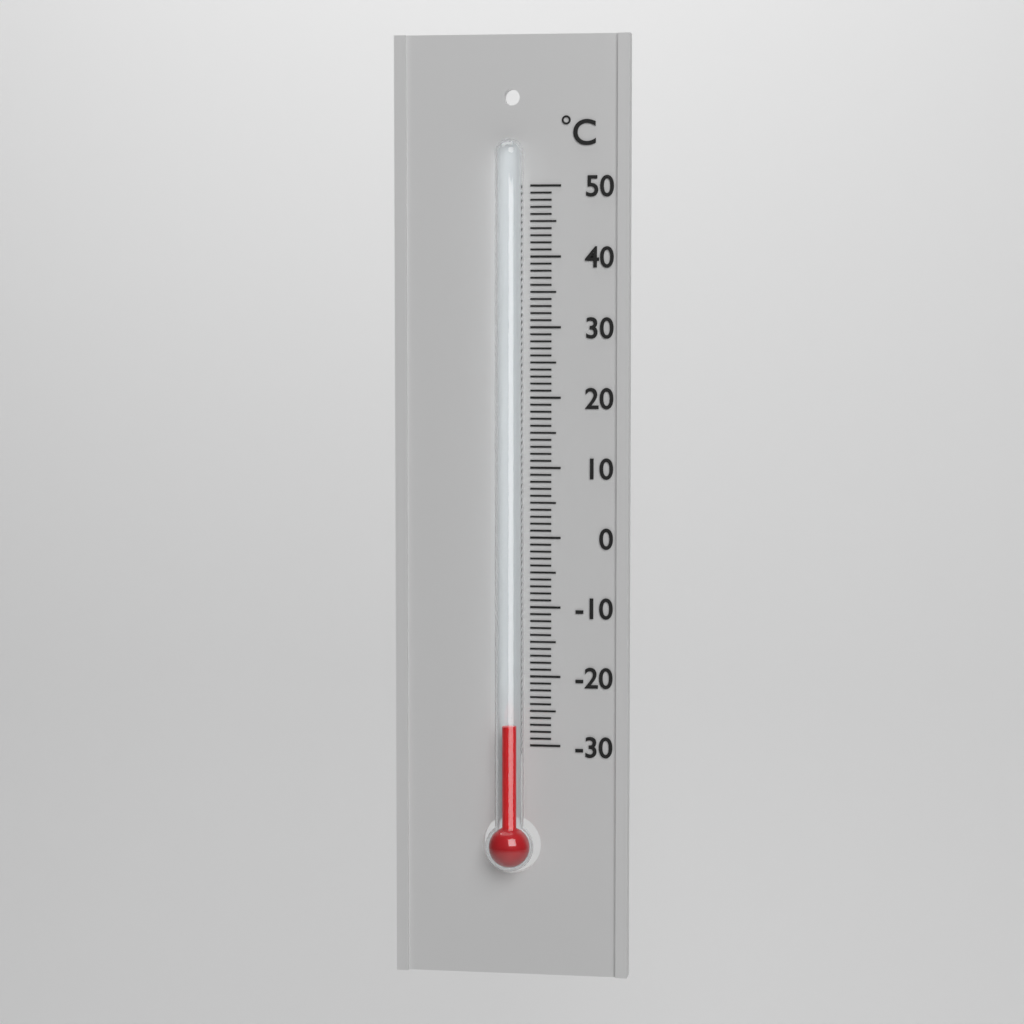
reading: -27 °C
